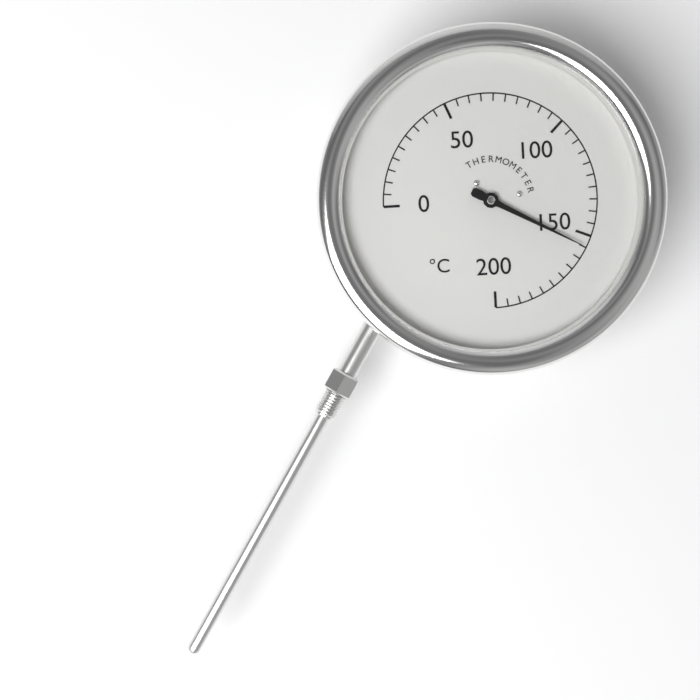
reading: 155 °C
